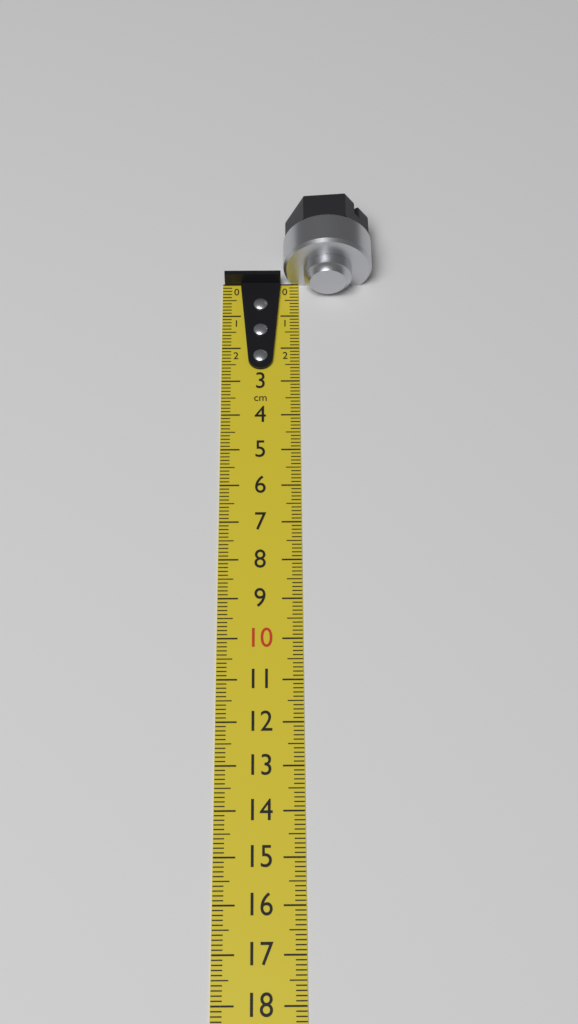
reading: 0.4 cm
